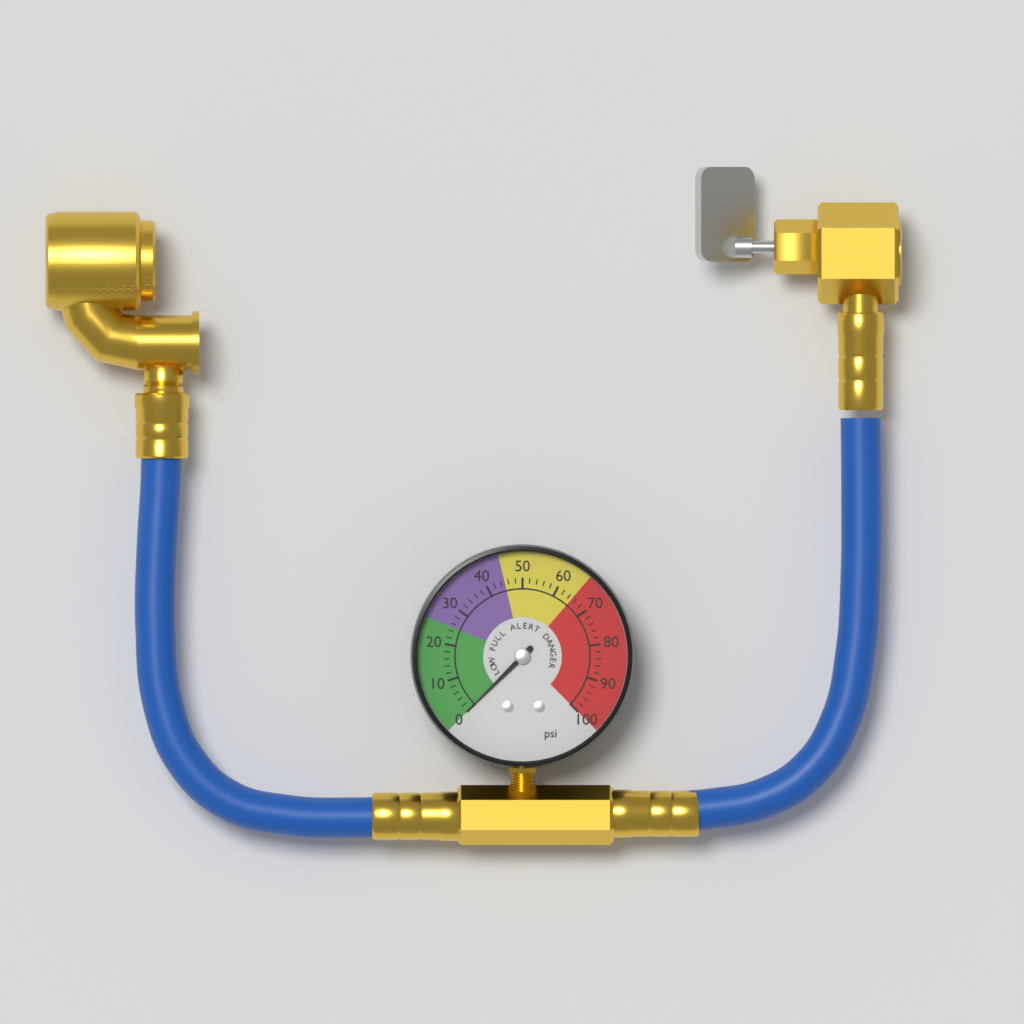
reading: 0 psi
